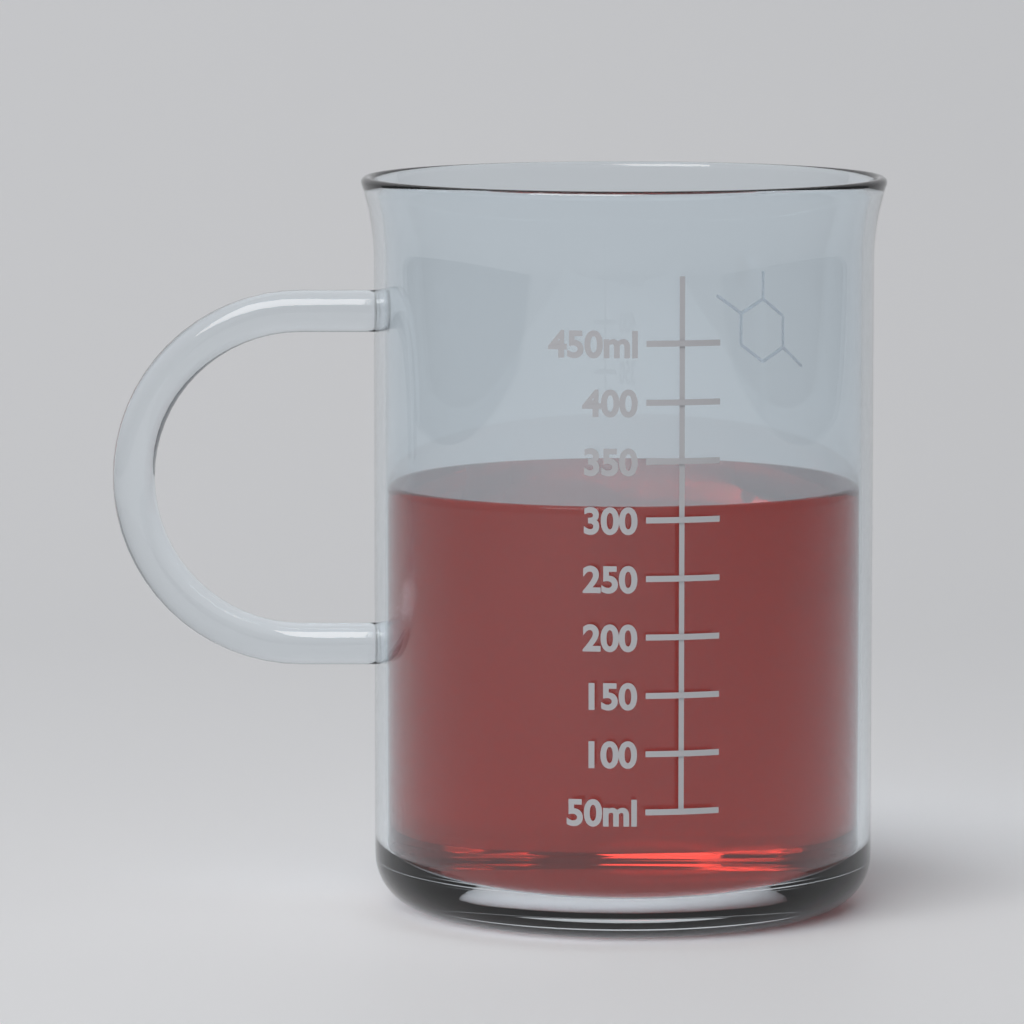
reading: 310 ml
